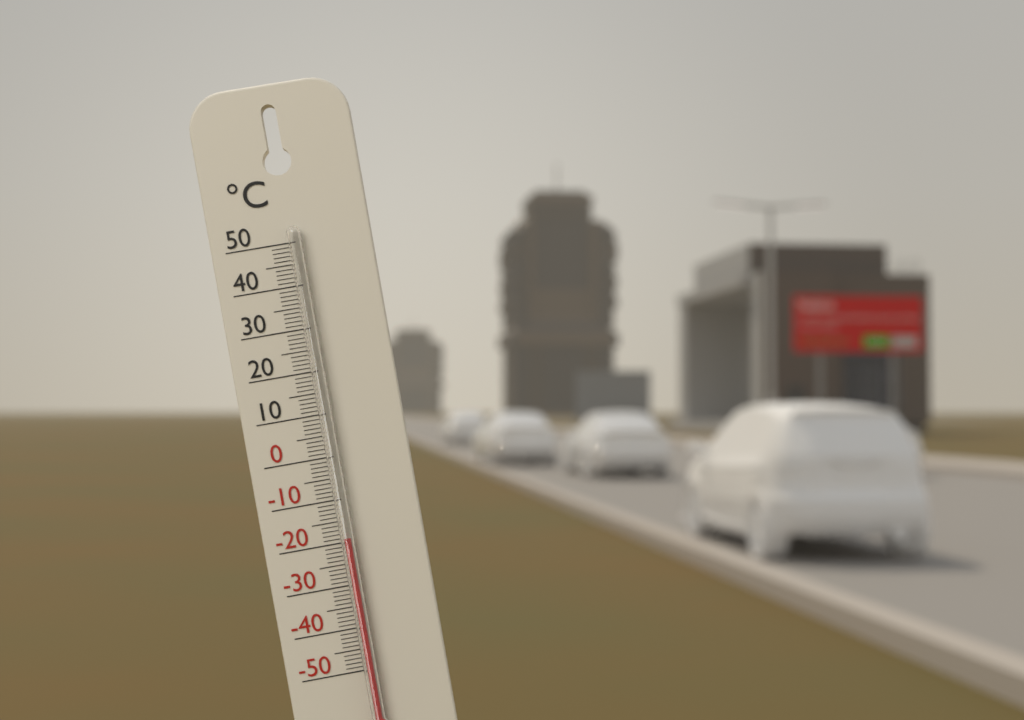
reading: -19 °C
